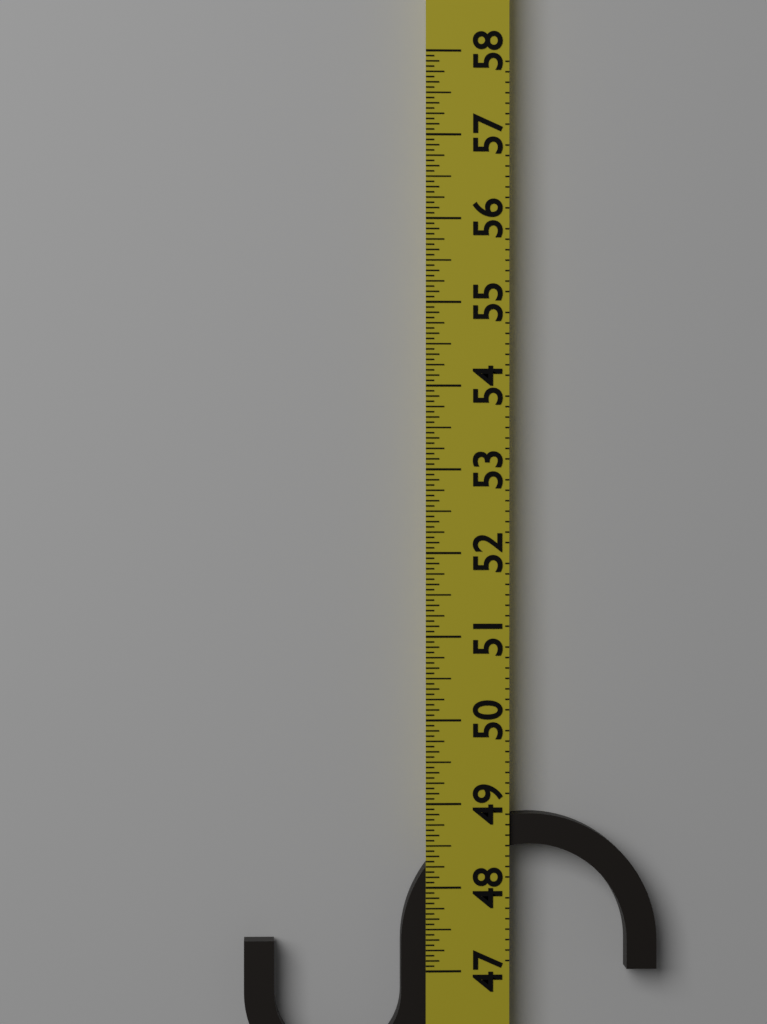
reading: 48.8750 (no unit)
